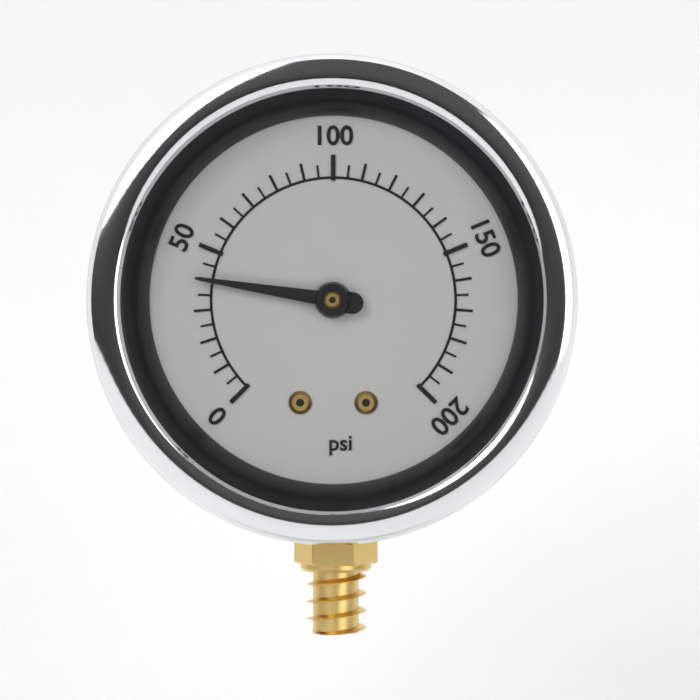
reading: 40 psi
